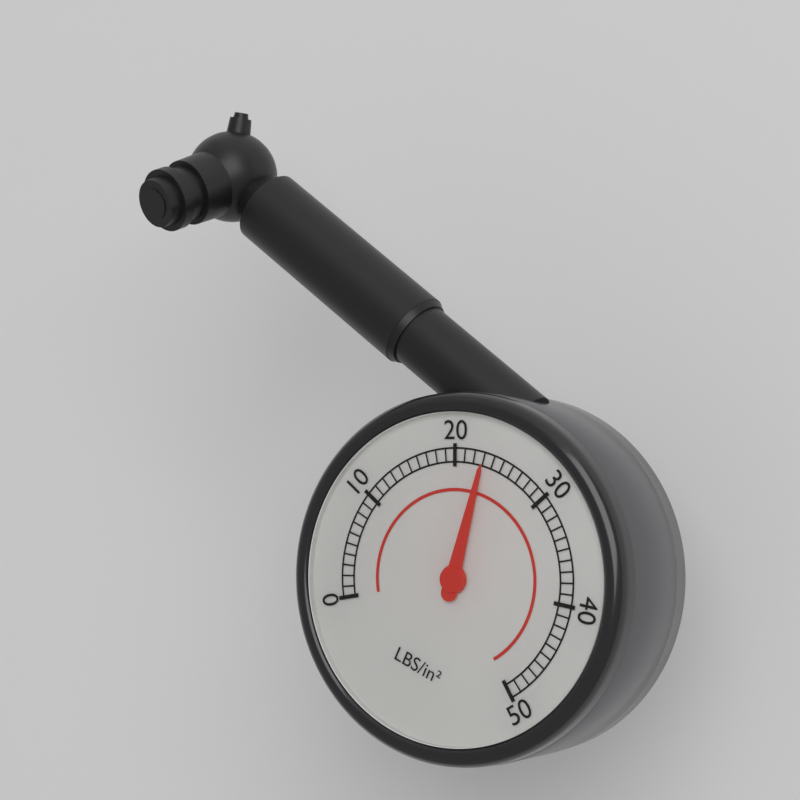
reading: 23 psi
